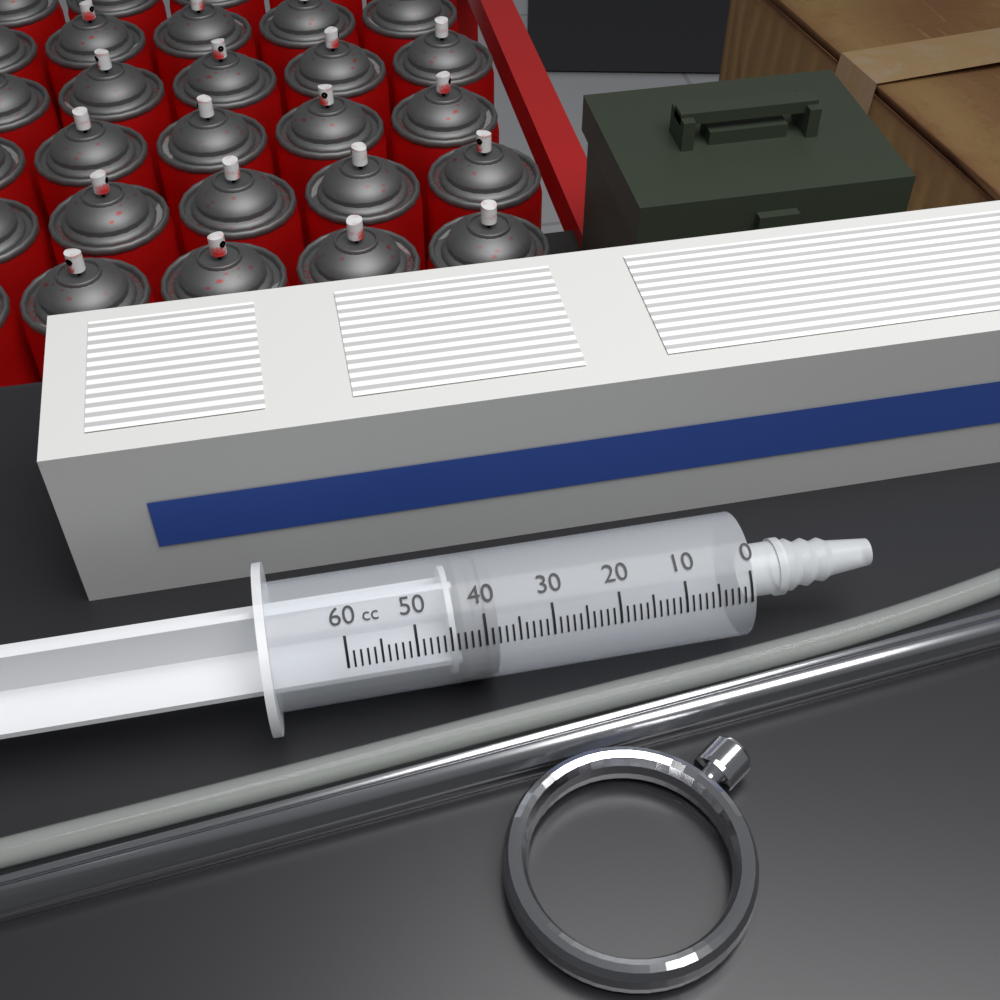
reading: 38 cc
